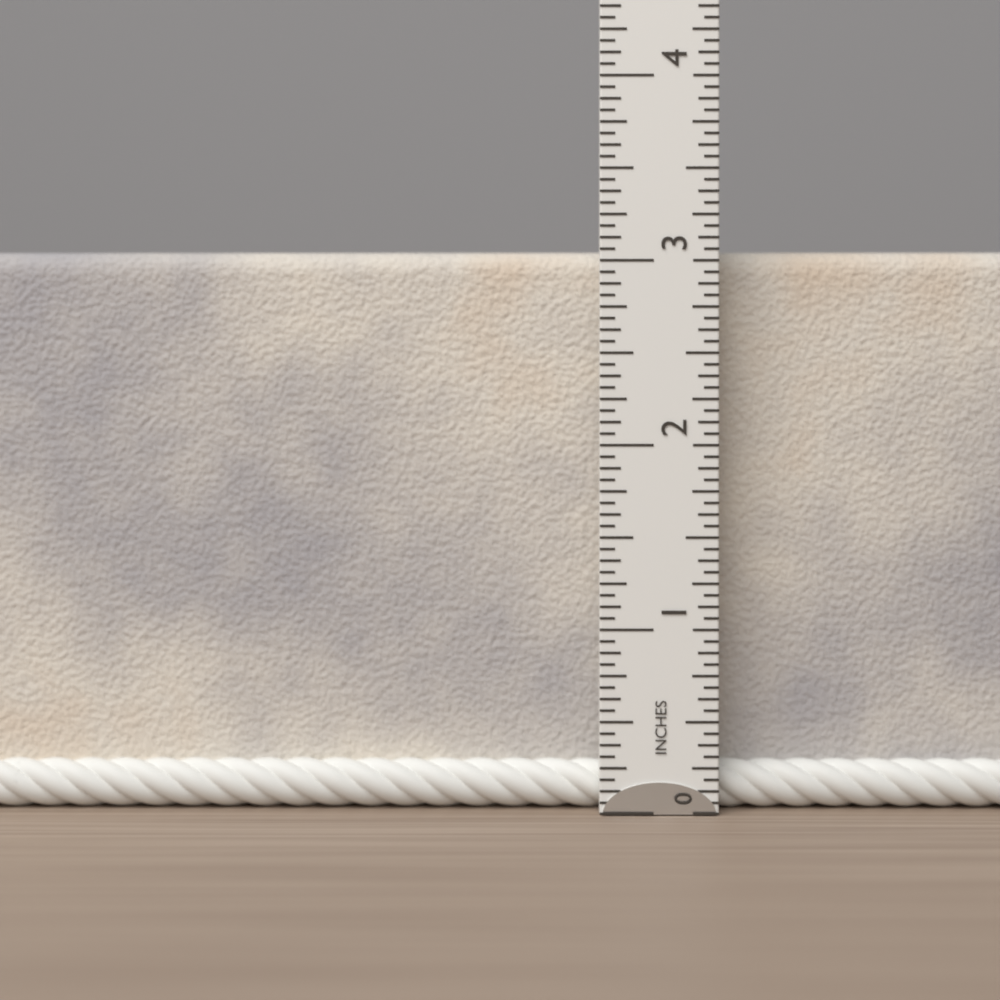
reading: 3.0625 in
